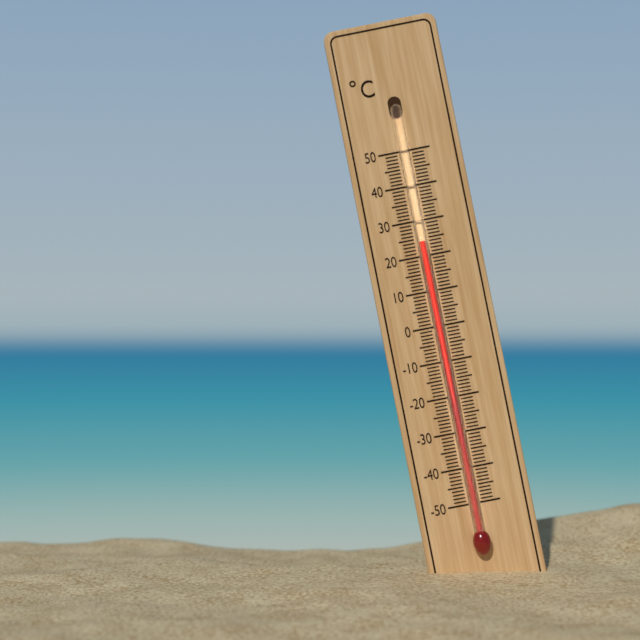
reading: 24 °C
